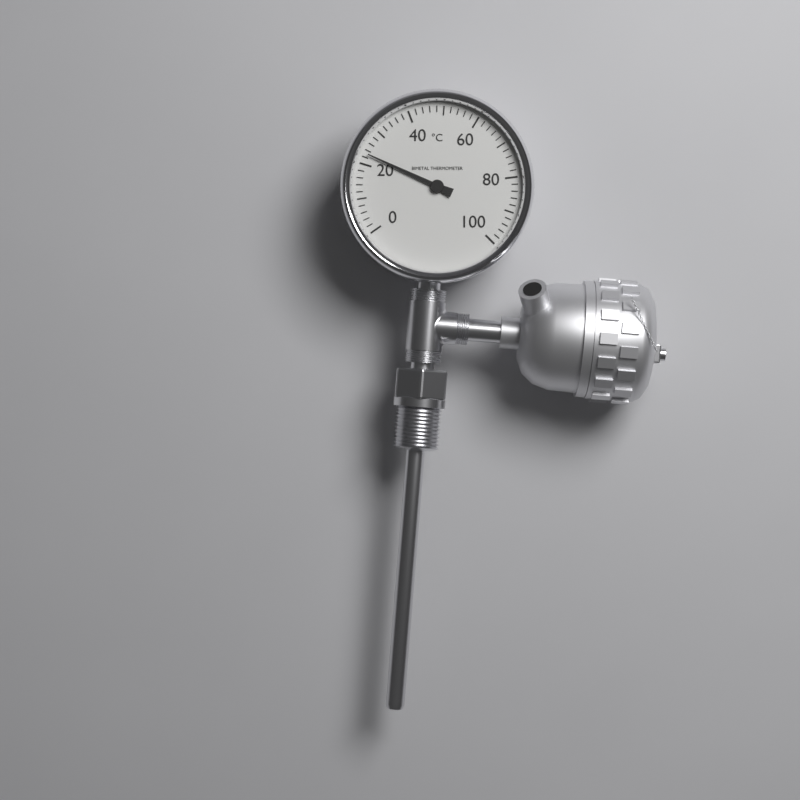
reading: 23 °C
